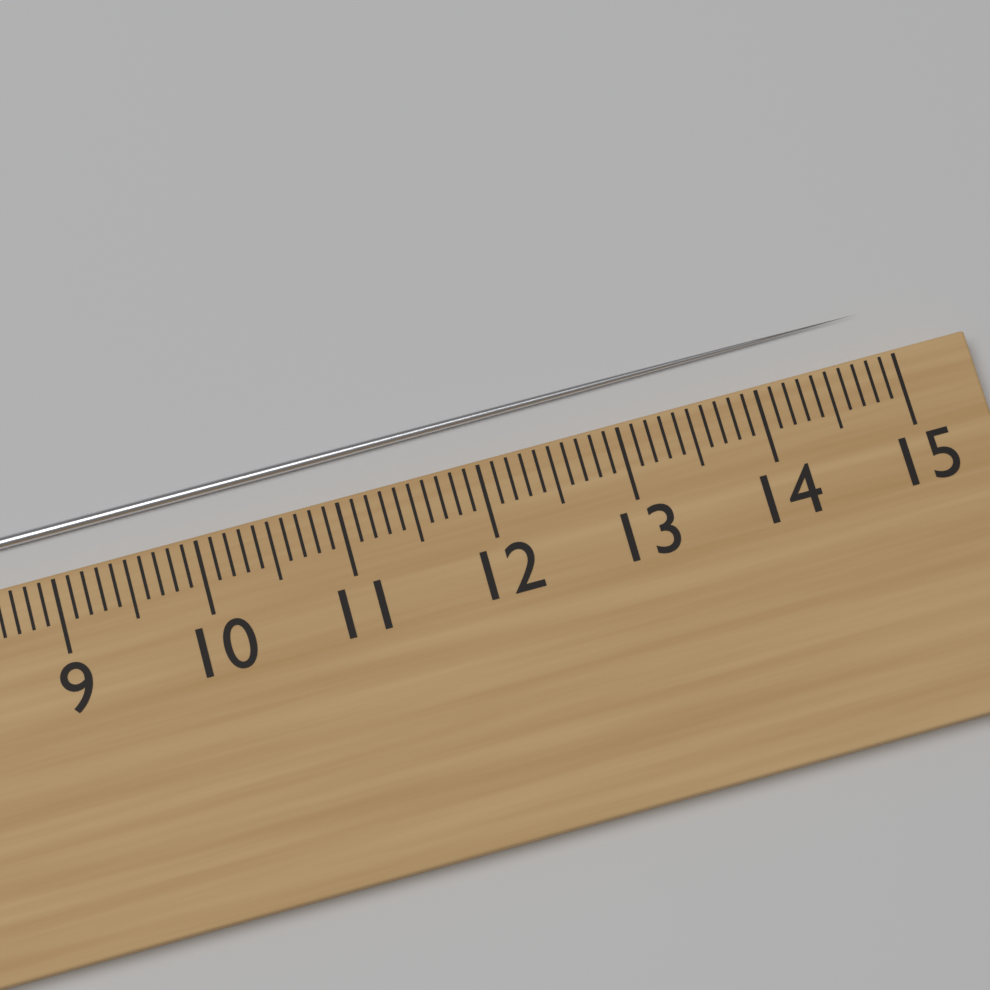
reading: 14.9 cm
